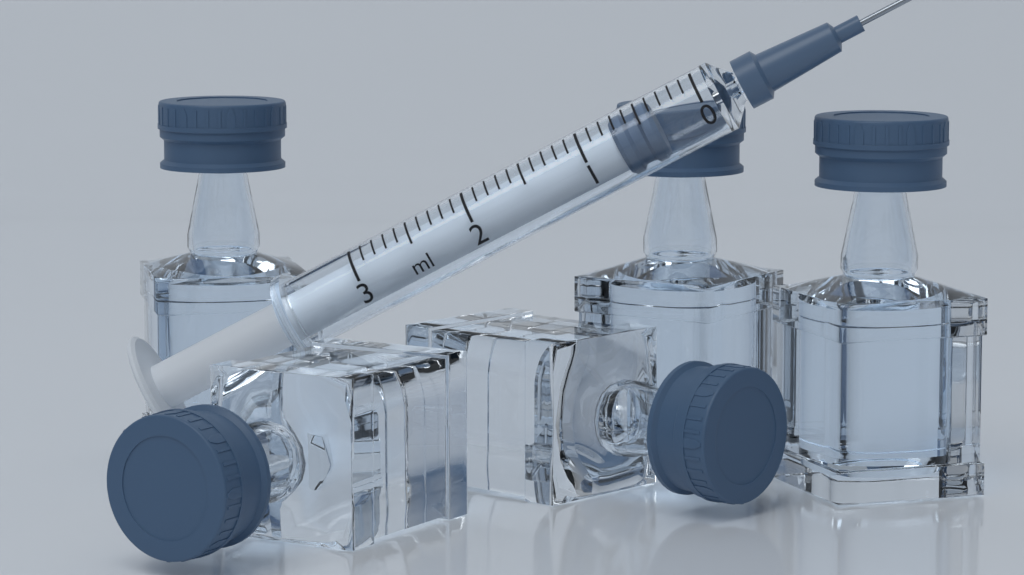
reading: 0.4 ml
